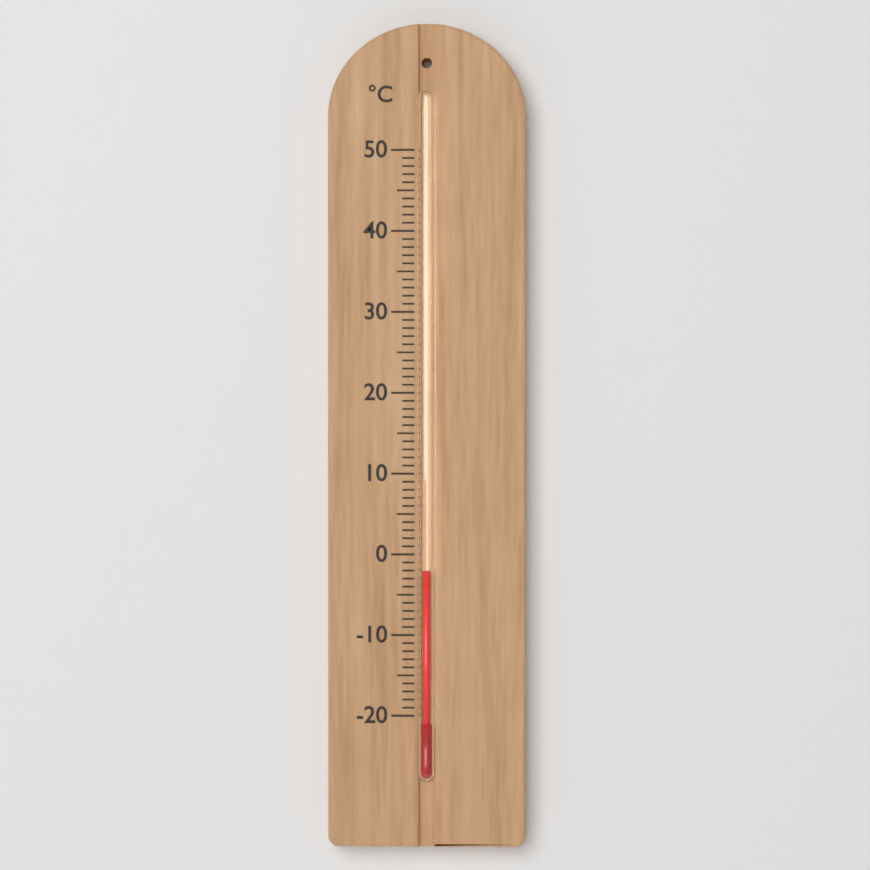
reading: -2 °C
